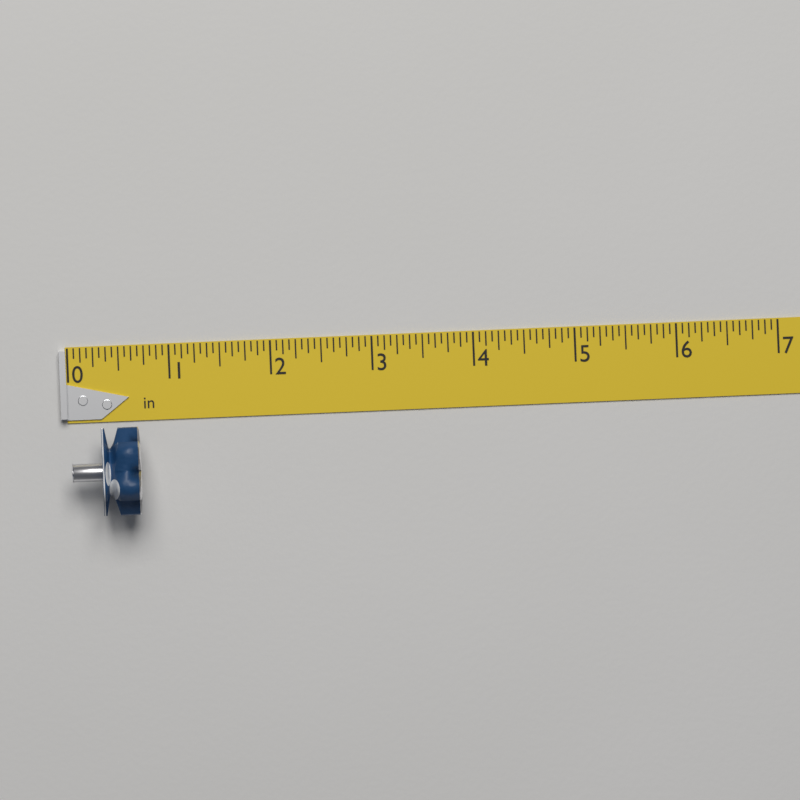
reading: 0.6875 in
